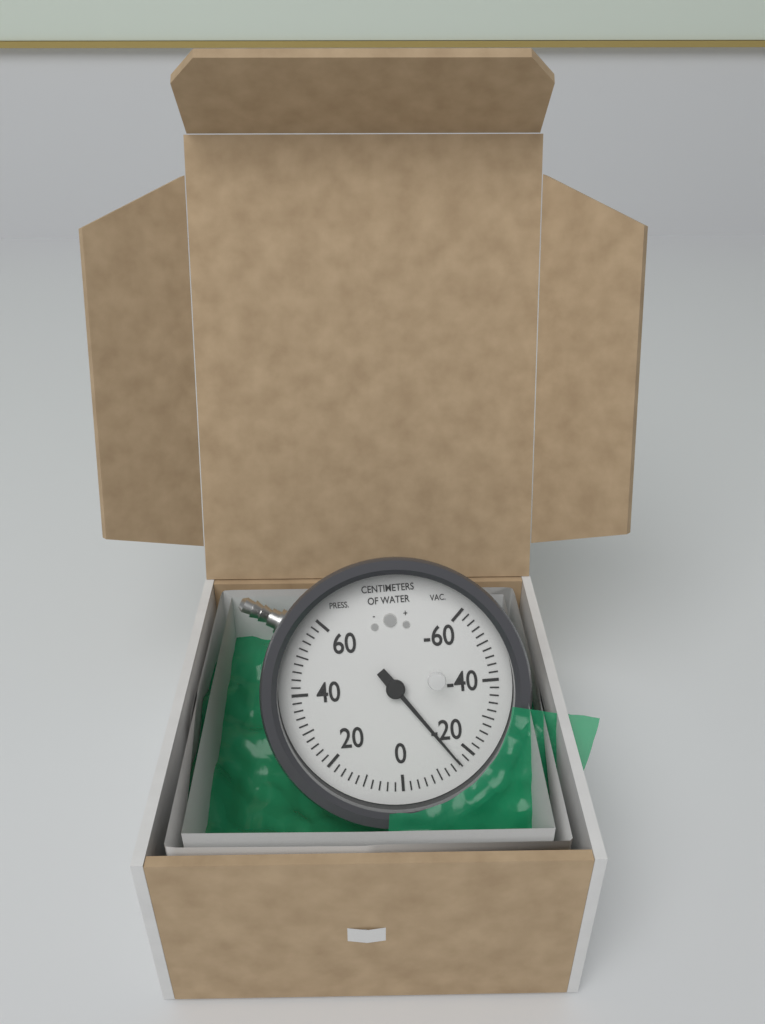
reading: -16 cmH2O
